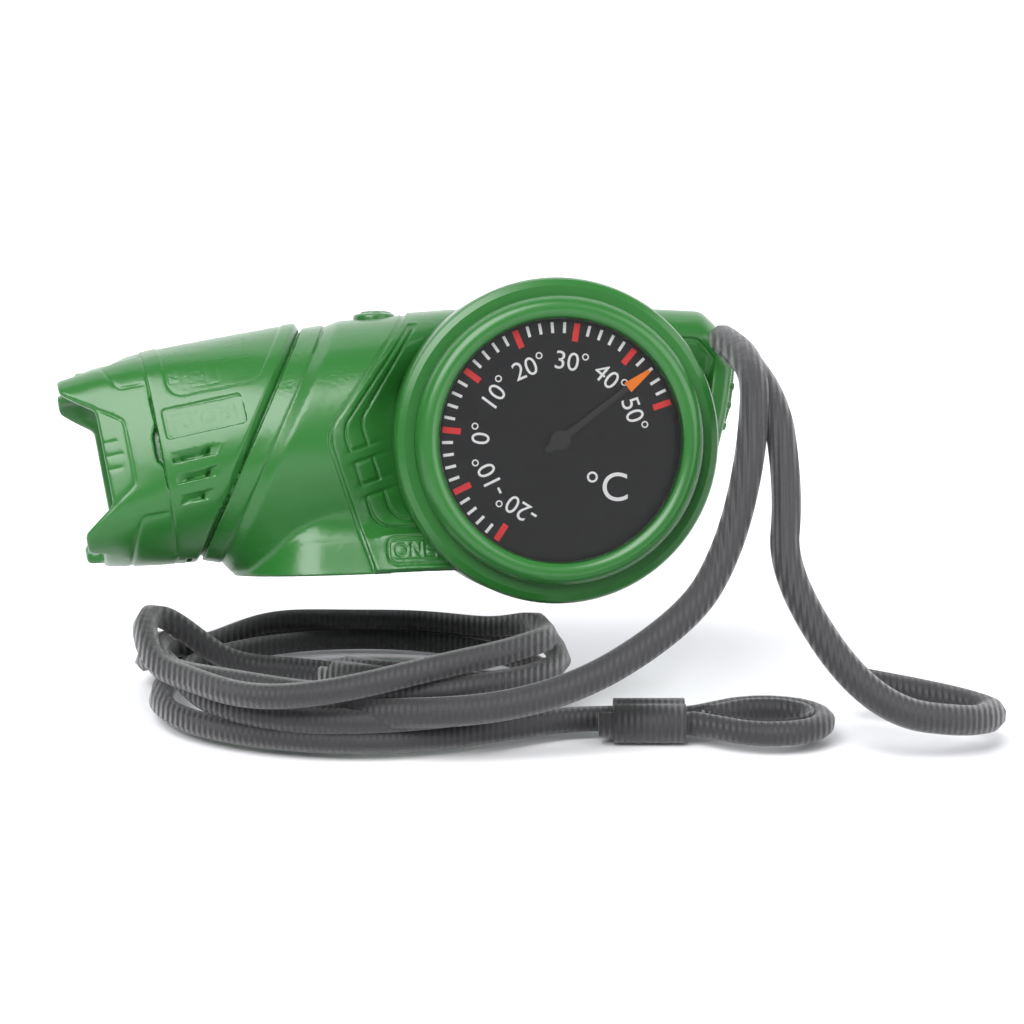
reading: 44 °C
